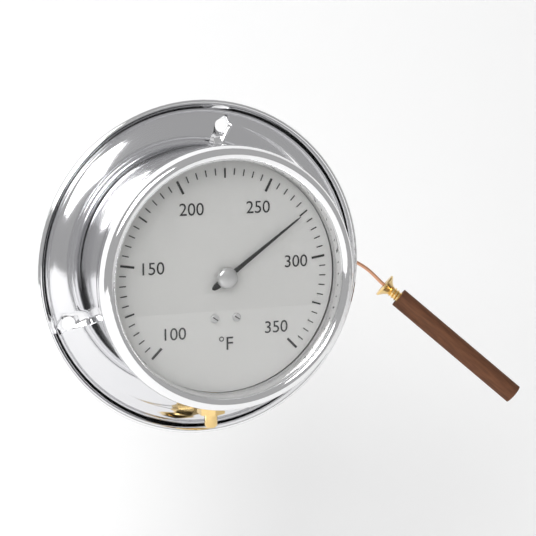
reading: 275 °F
